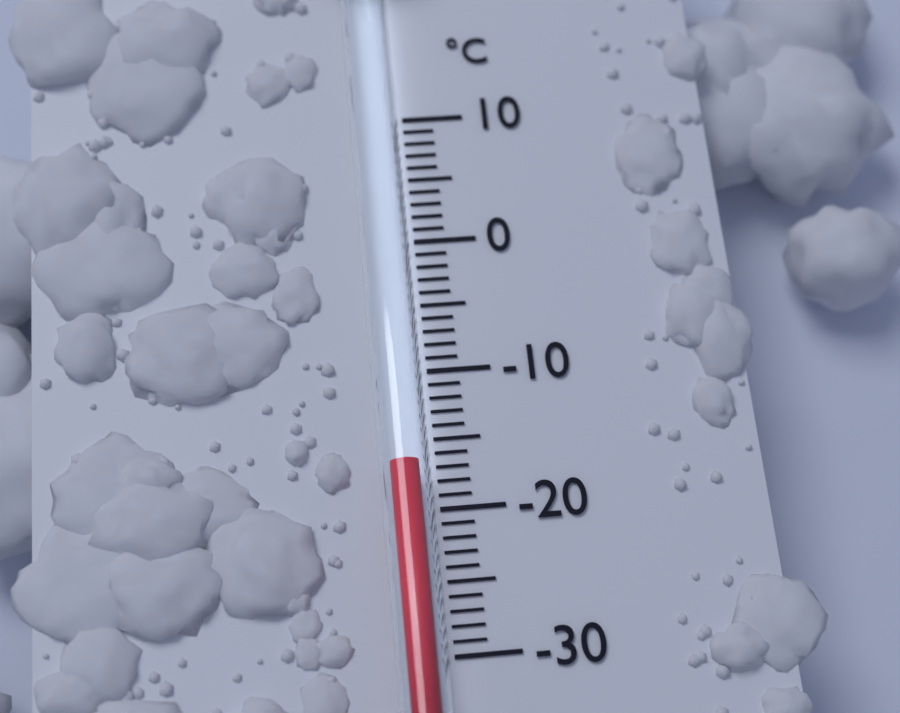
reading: -17 °C
